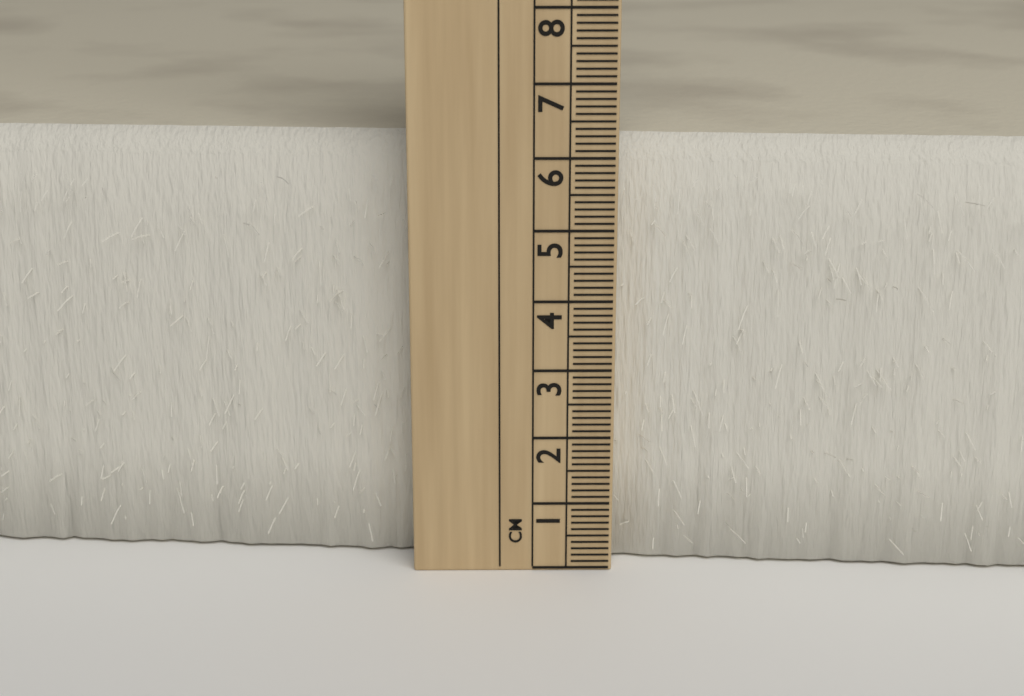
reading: 6.2 cm
